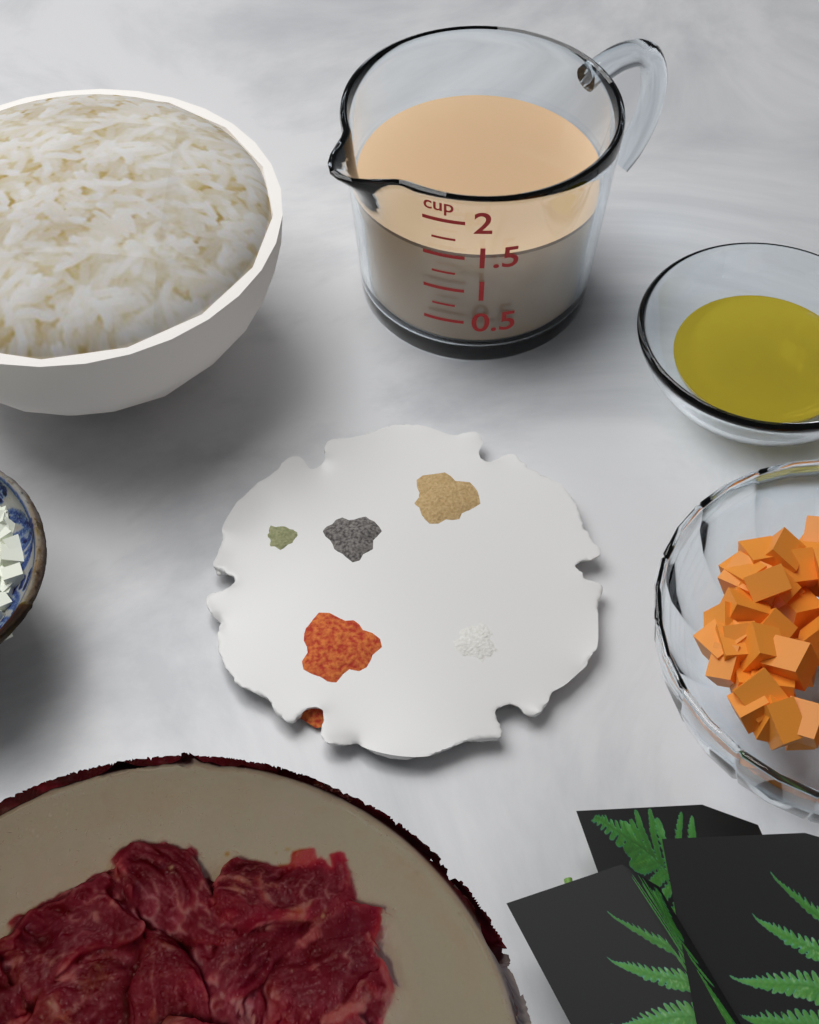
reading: 1.50 cup
